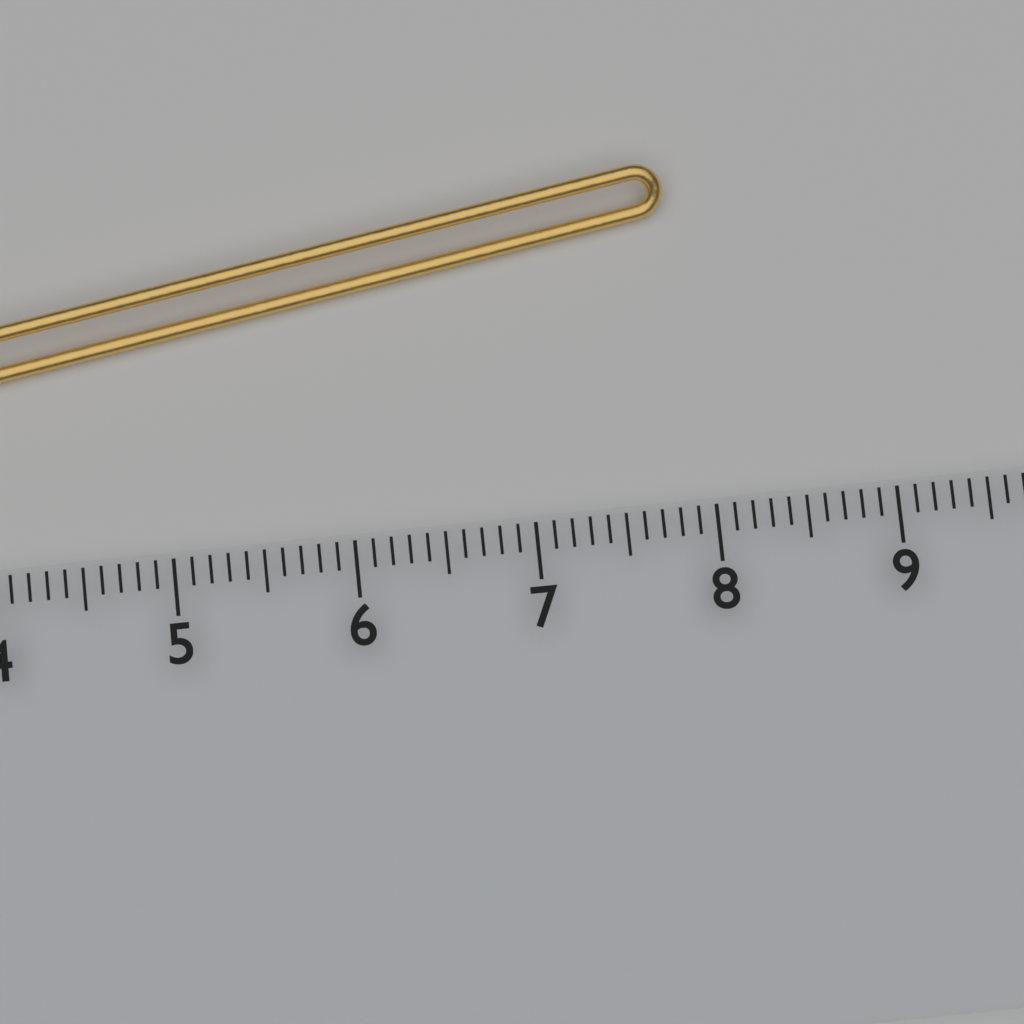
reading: 7.9 cm
